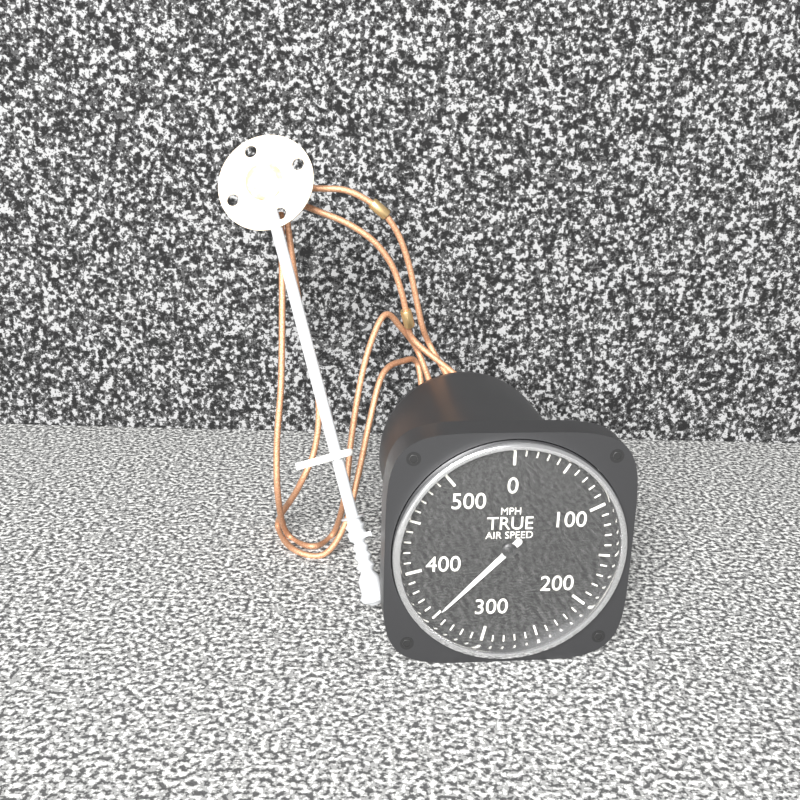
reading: 350 MPH
